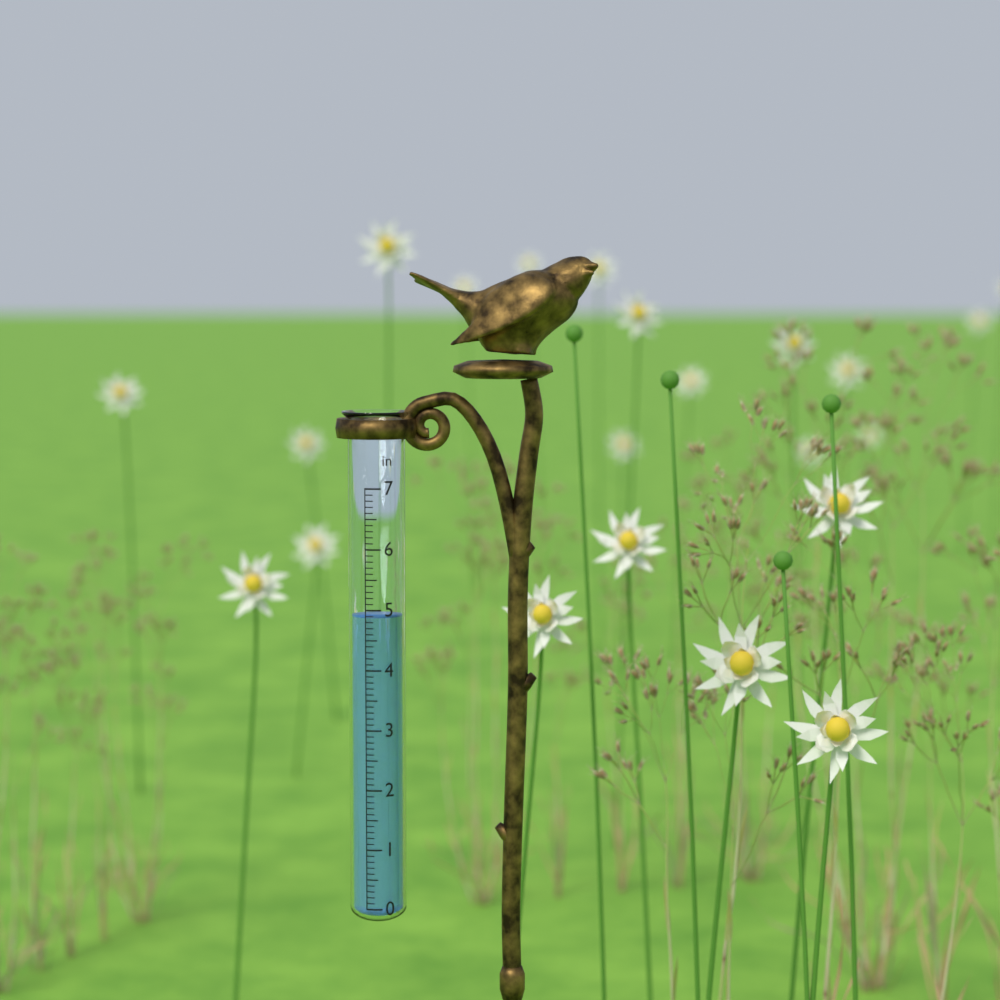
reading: 4.9 in
